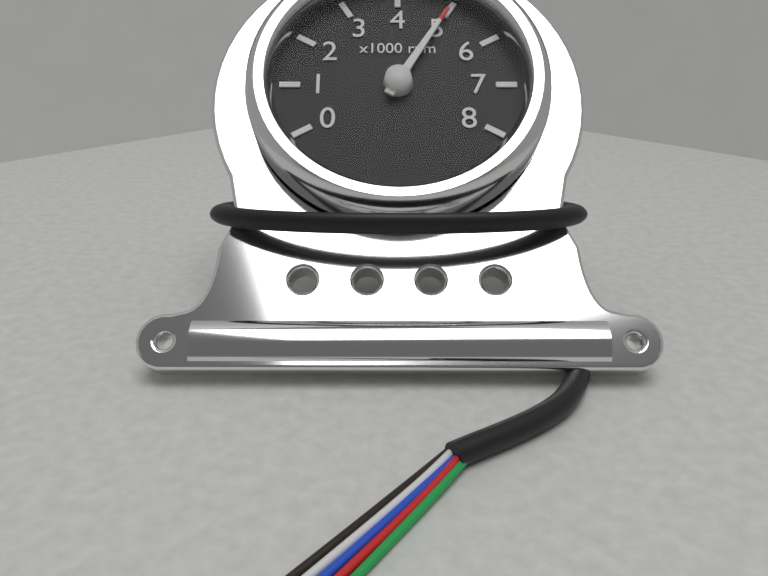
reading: 5 x1000 rpm
